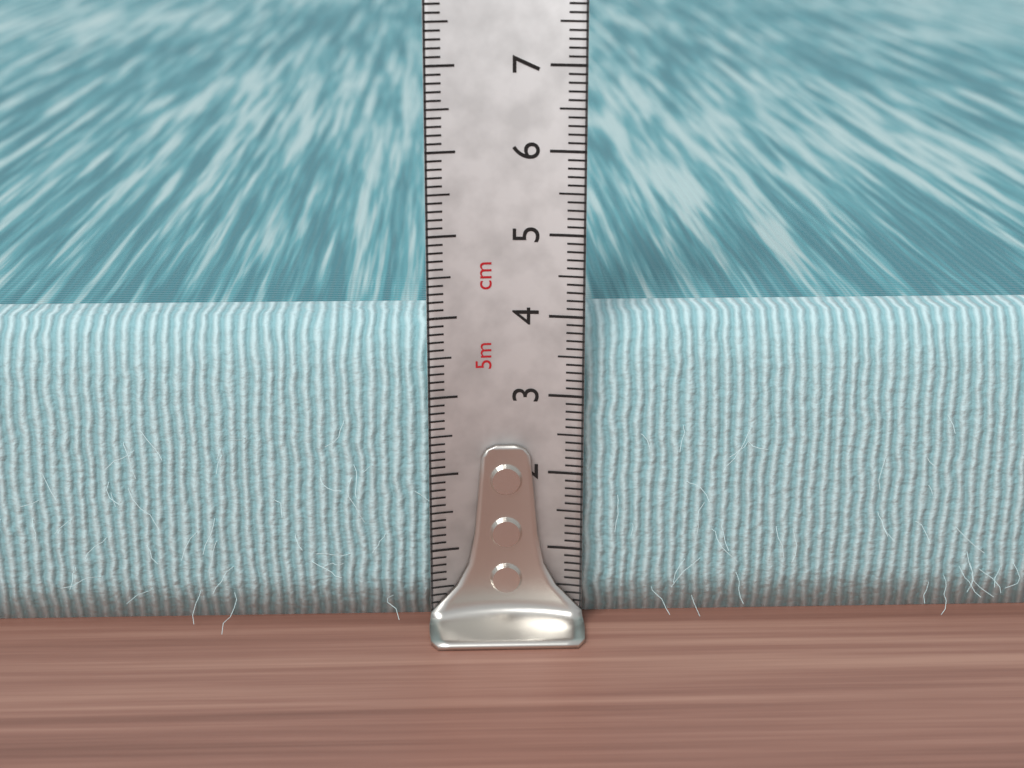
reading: 3.9 cm
